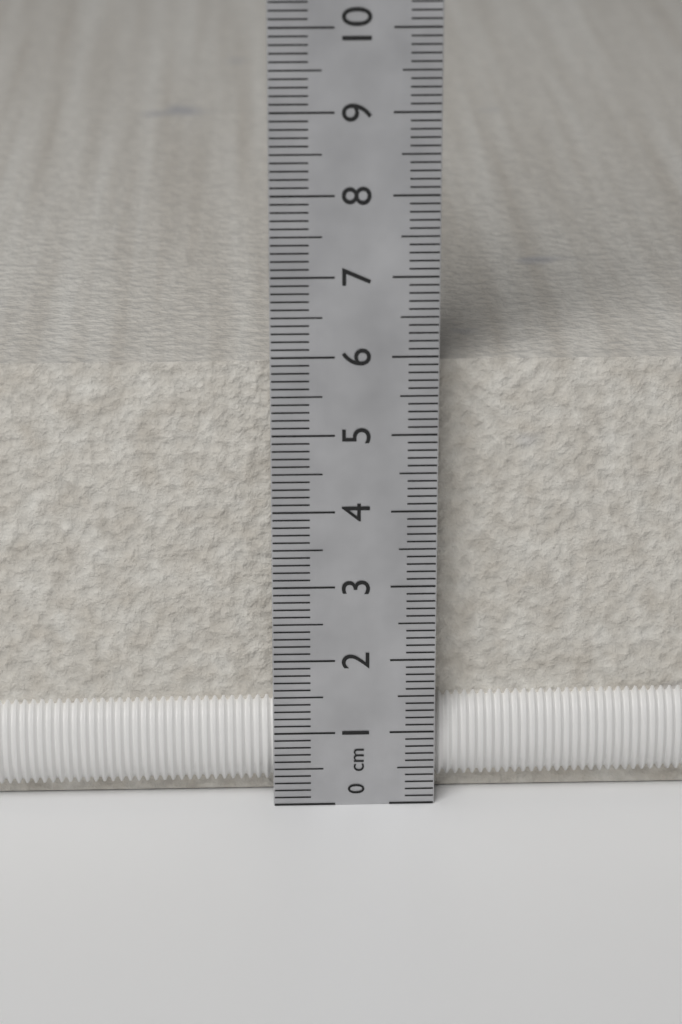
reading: 5.8 cm
